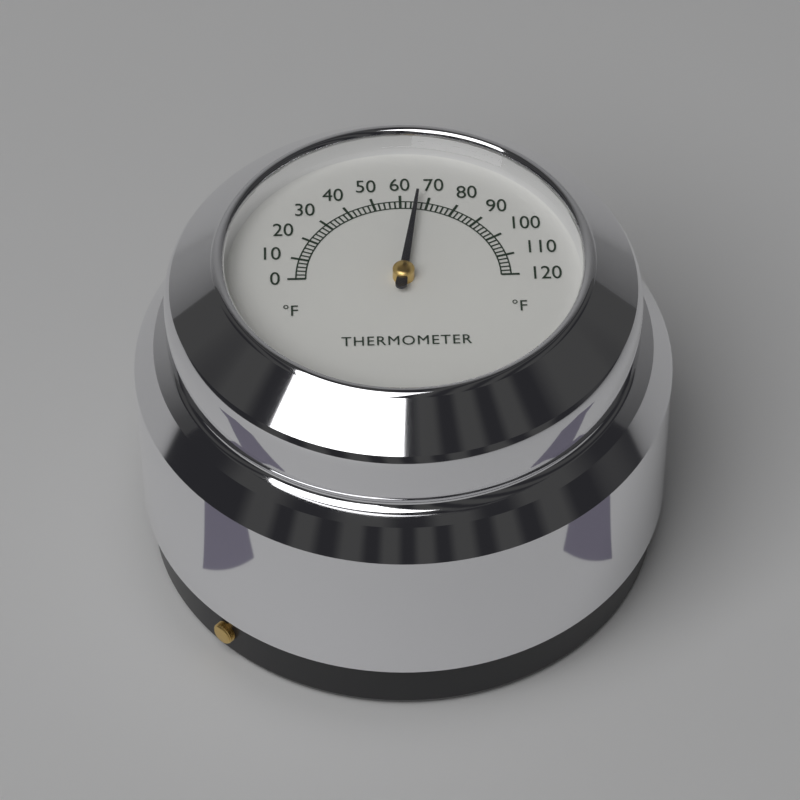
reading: 66 °F
